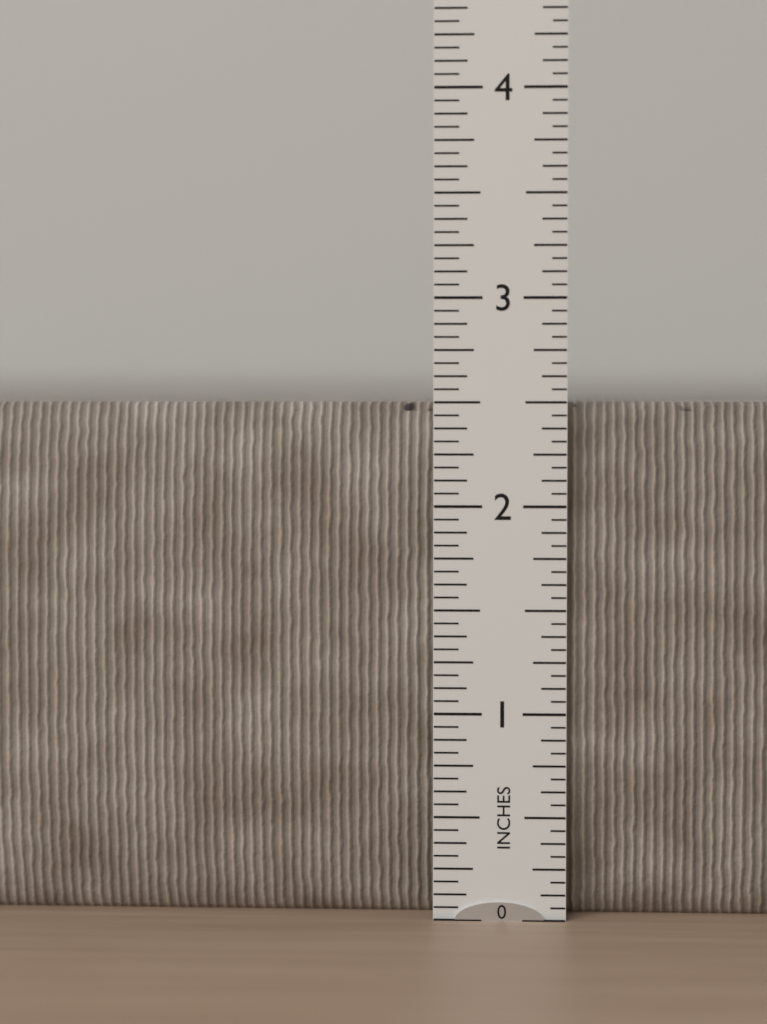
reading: 2.5000 in
